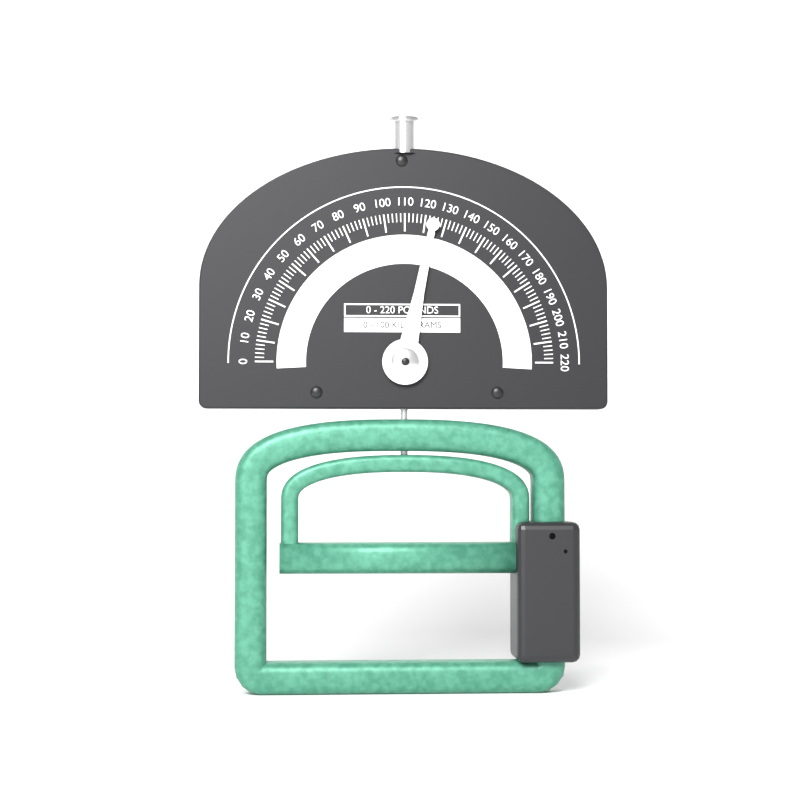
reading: 124 lb
